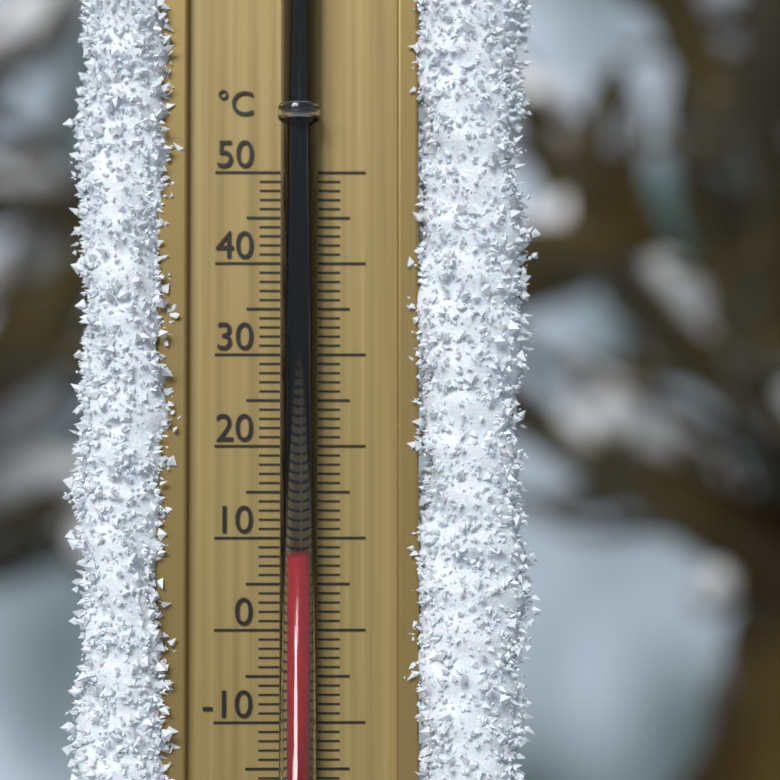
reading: 8 °C
